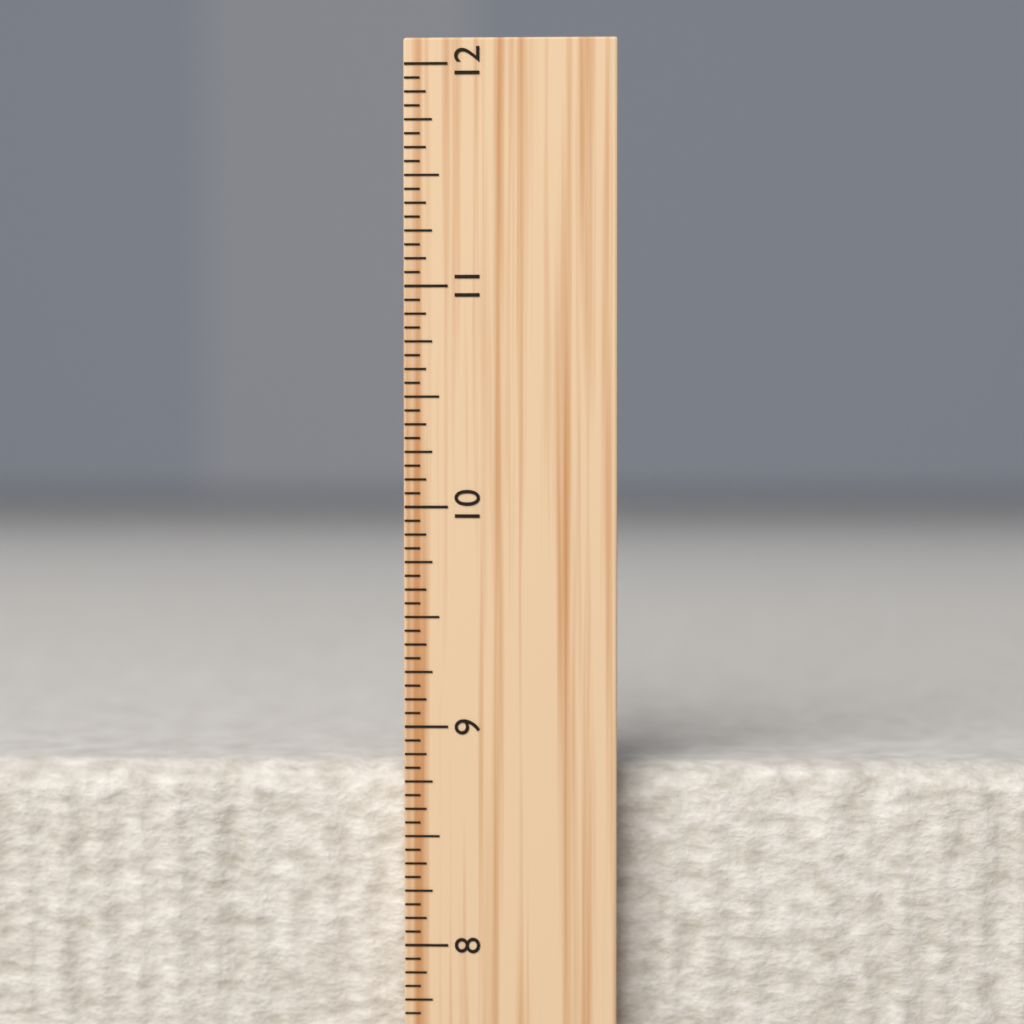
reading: 8.8125 inch
